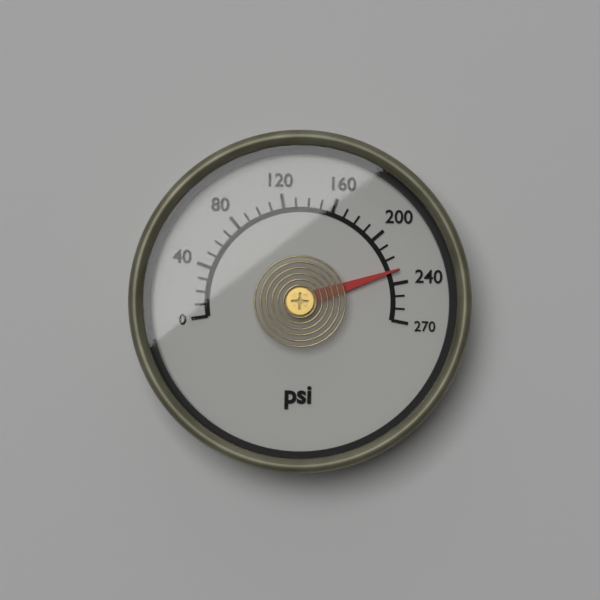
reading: 230 psi
